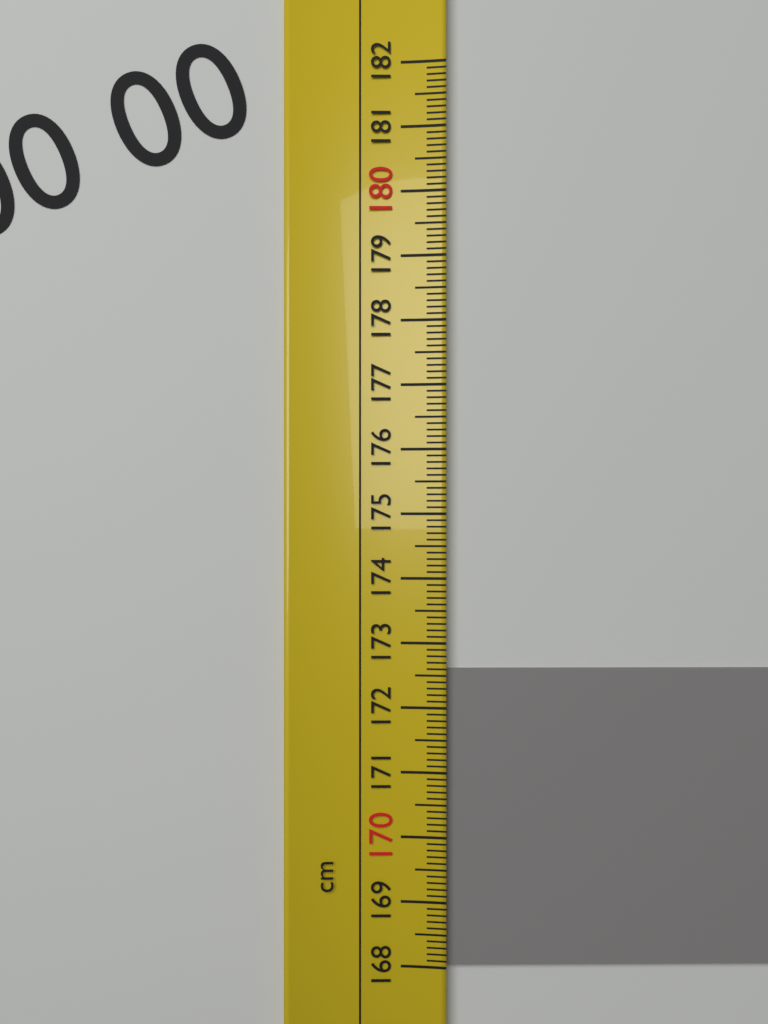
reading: 172.6 cm
